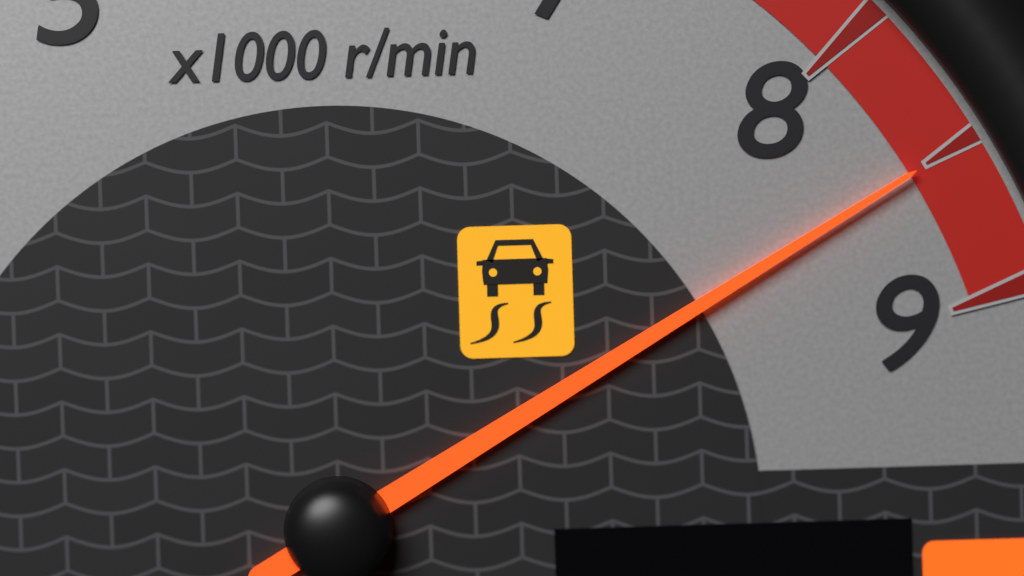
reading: 8.5 x1000 r/min
